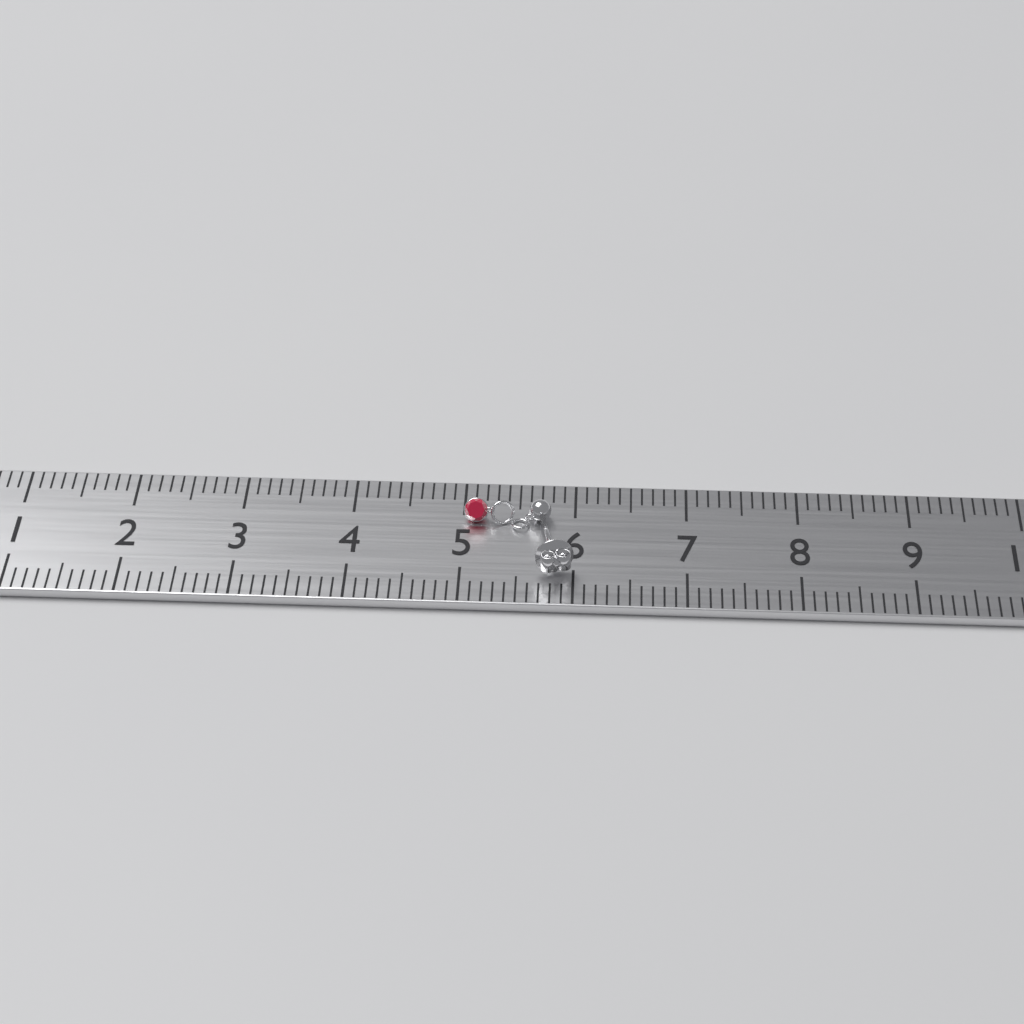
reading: 6.0 cm
